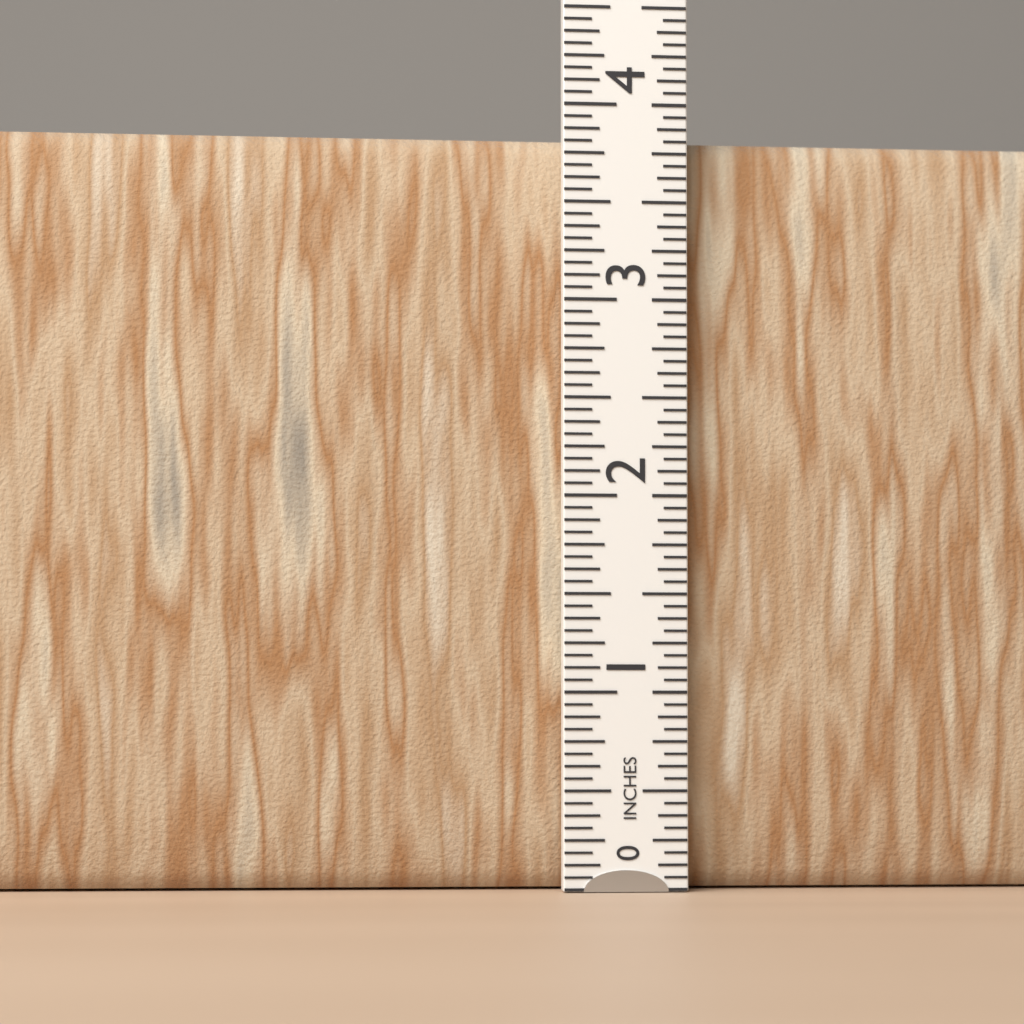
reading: 3.8750 in
